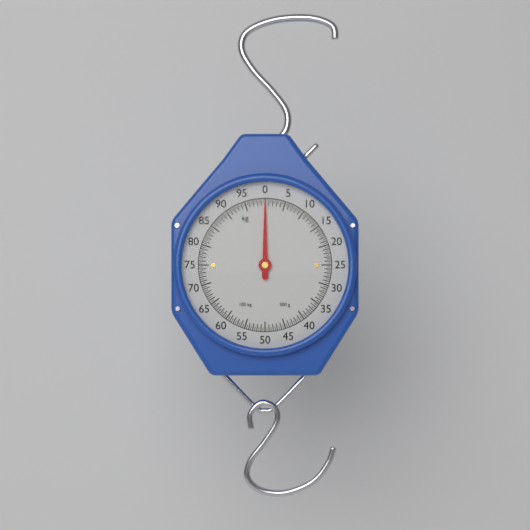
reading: 0.0 kg
